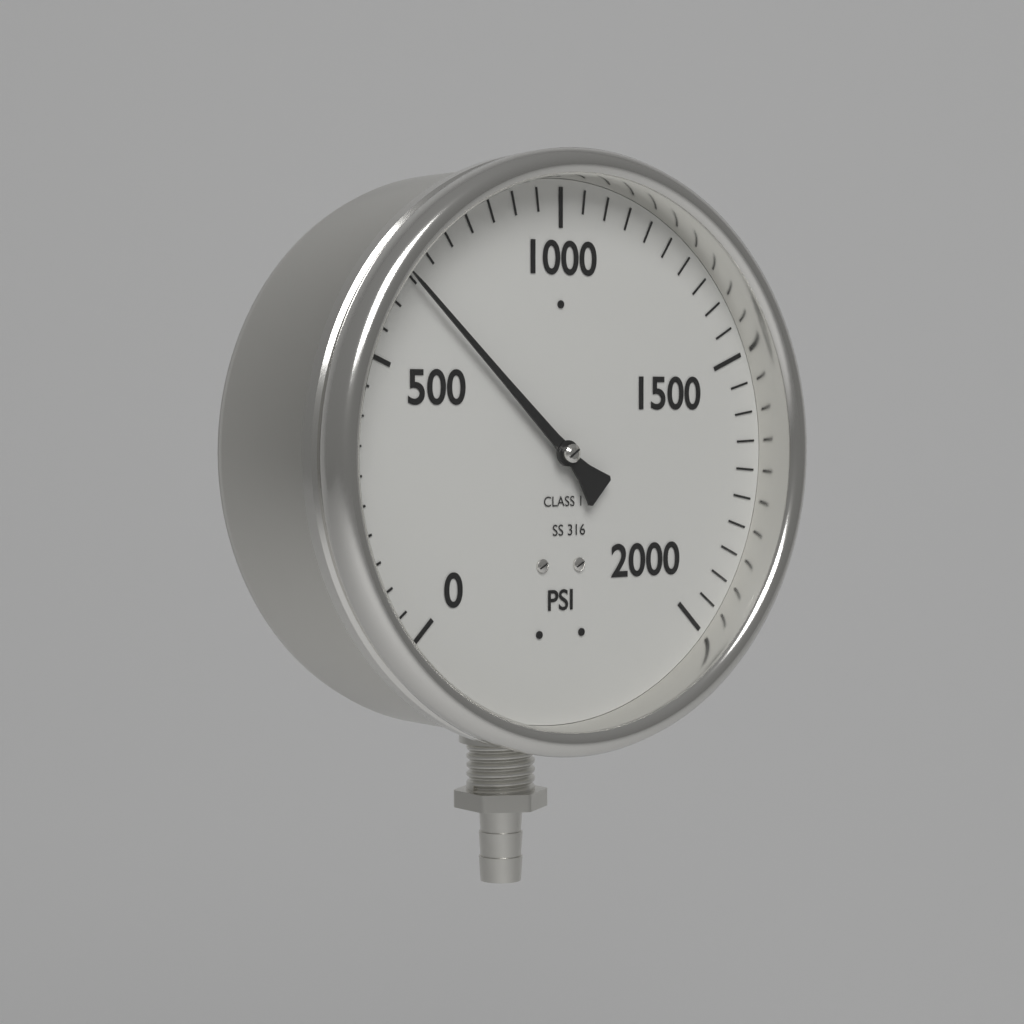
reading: 650 psi
